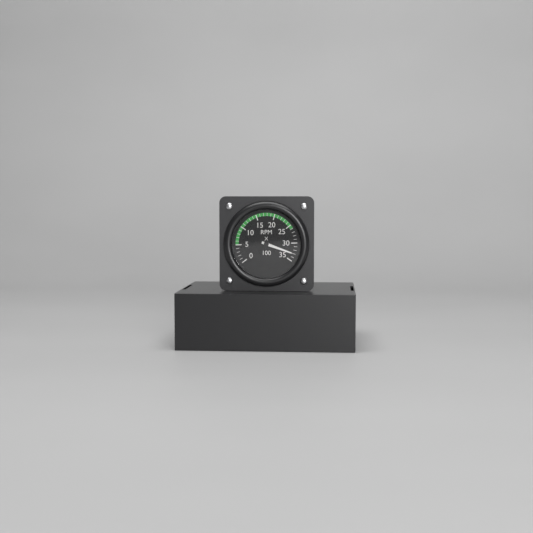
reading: 33 RPM x 100
